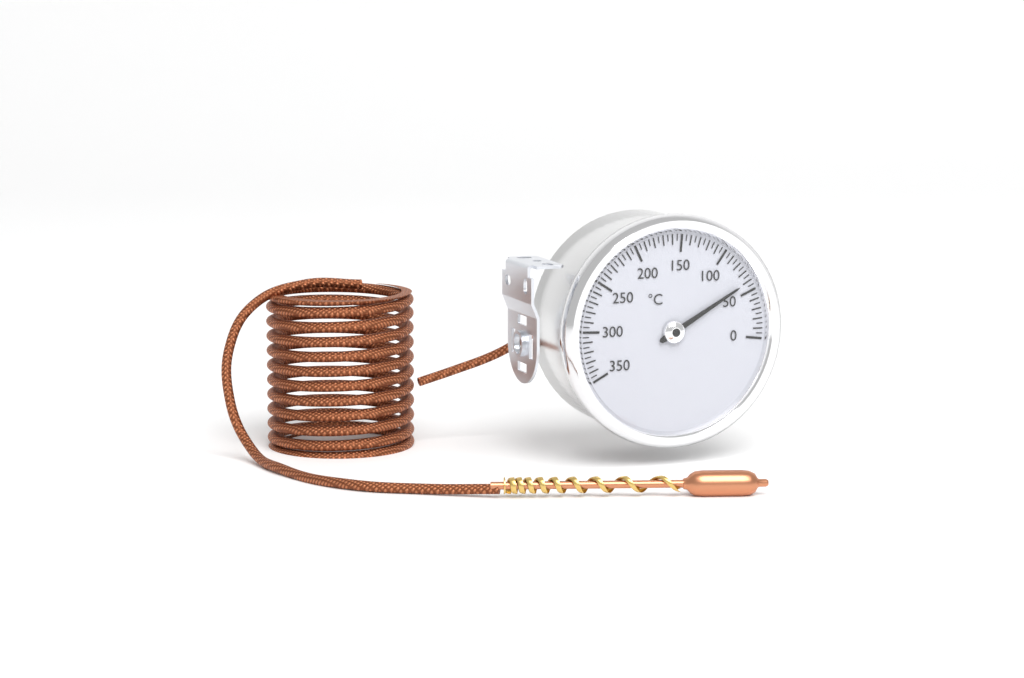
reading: 60 °C
